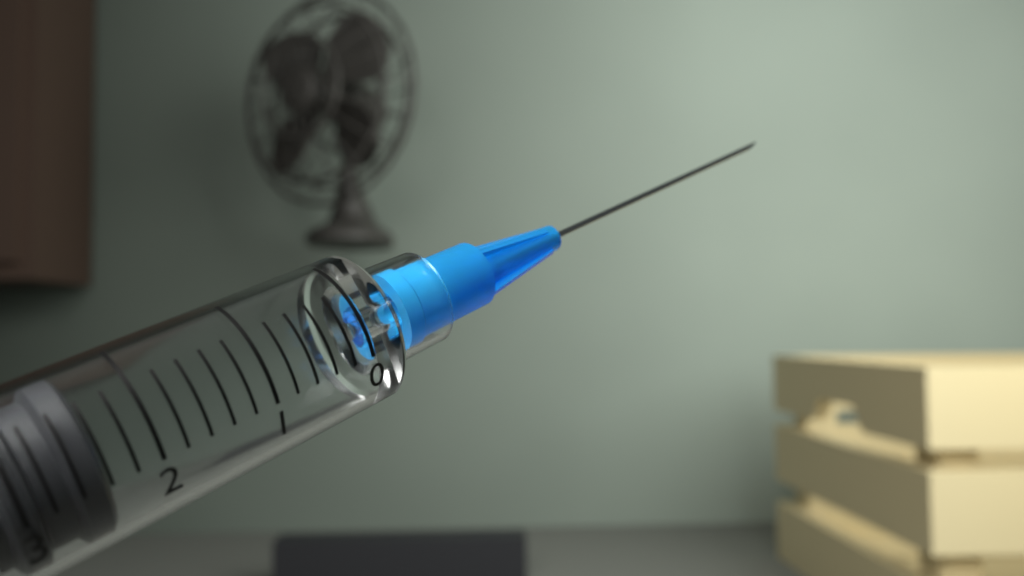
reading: 2.4 ml
